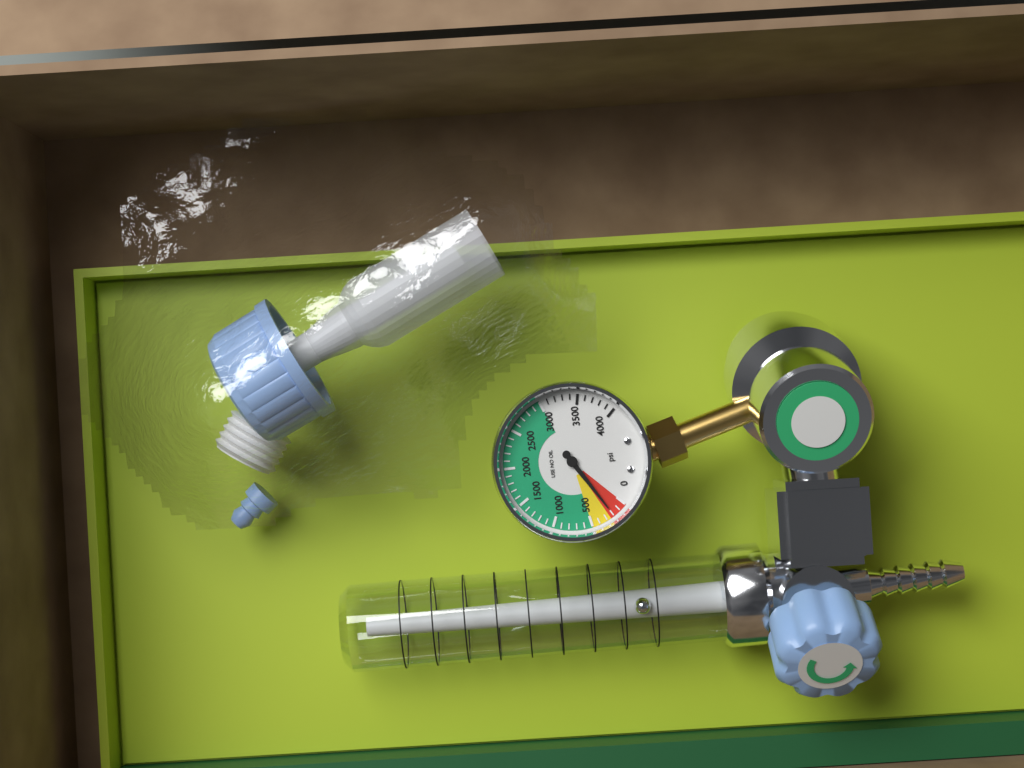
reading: 200 psi
